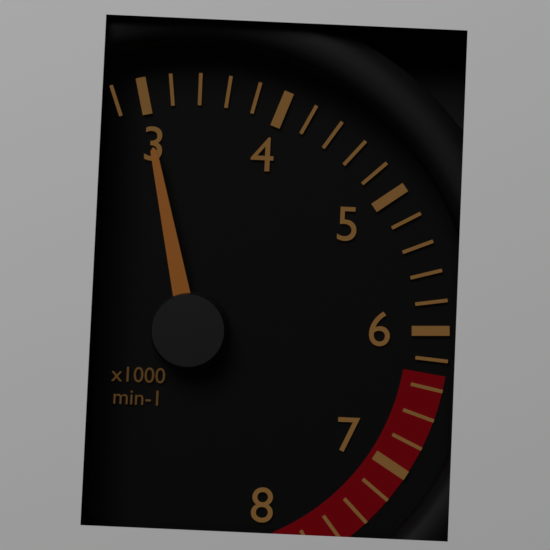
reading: 3000 min-1
